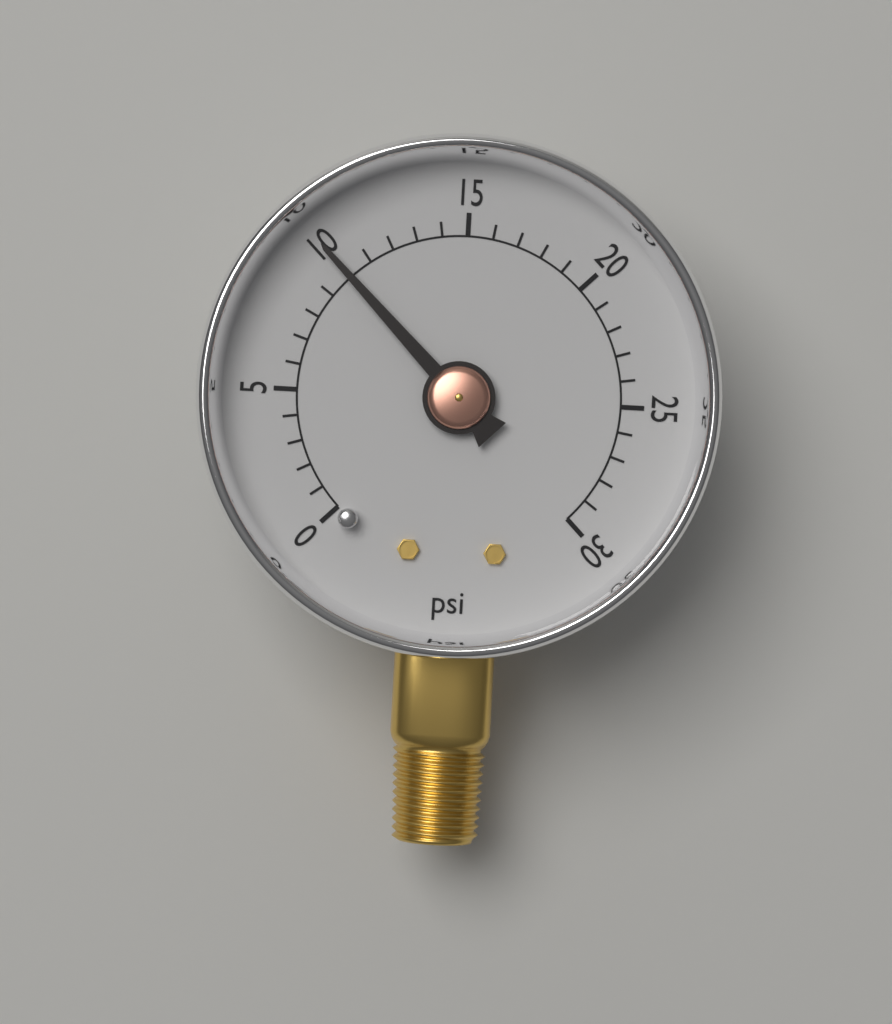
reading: 10 psi
